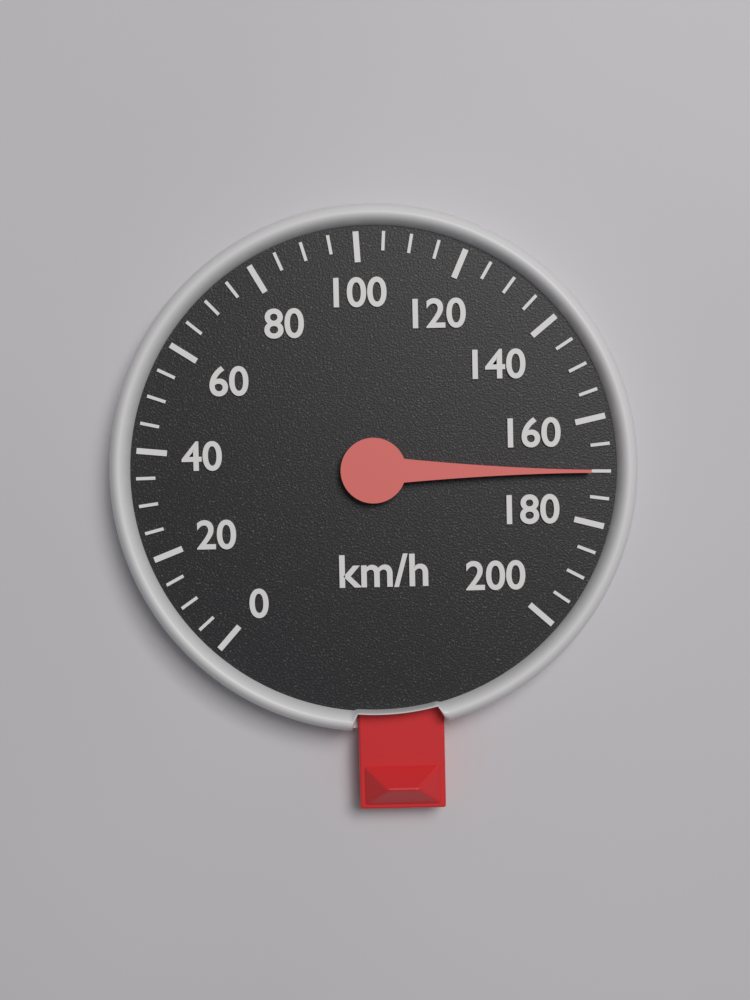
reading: 170 km/h
